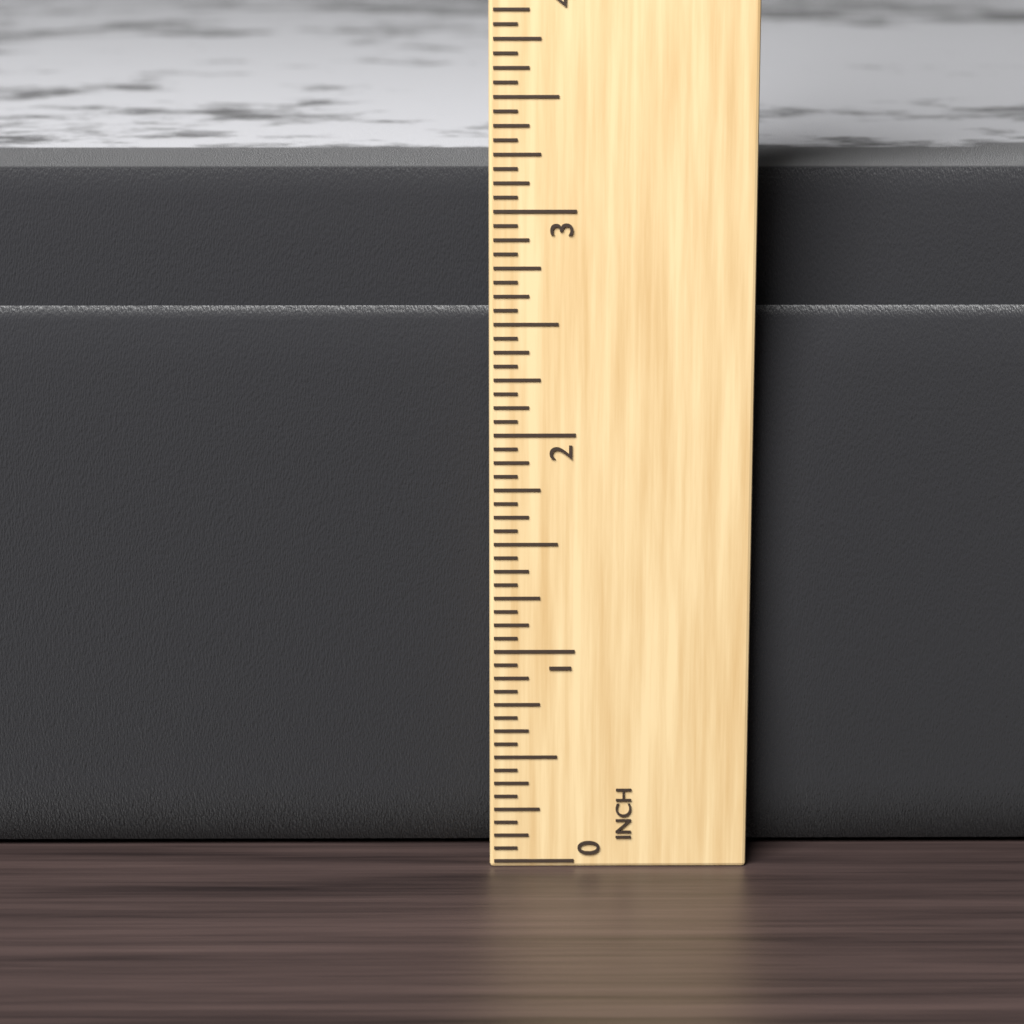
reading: 3.1250 in
